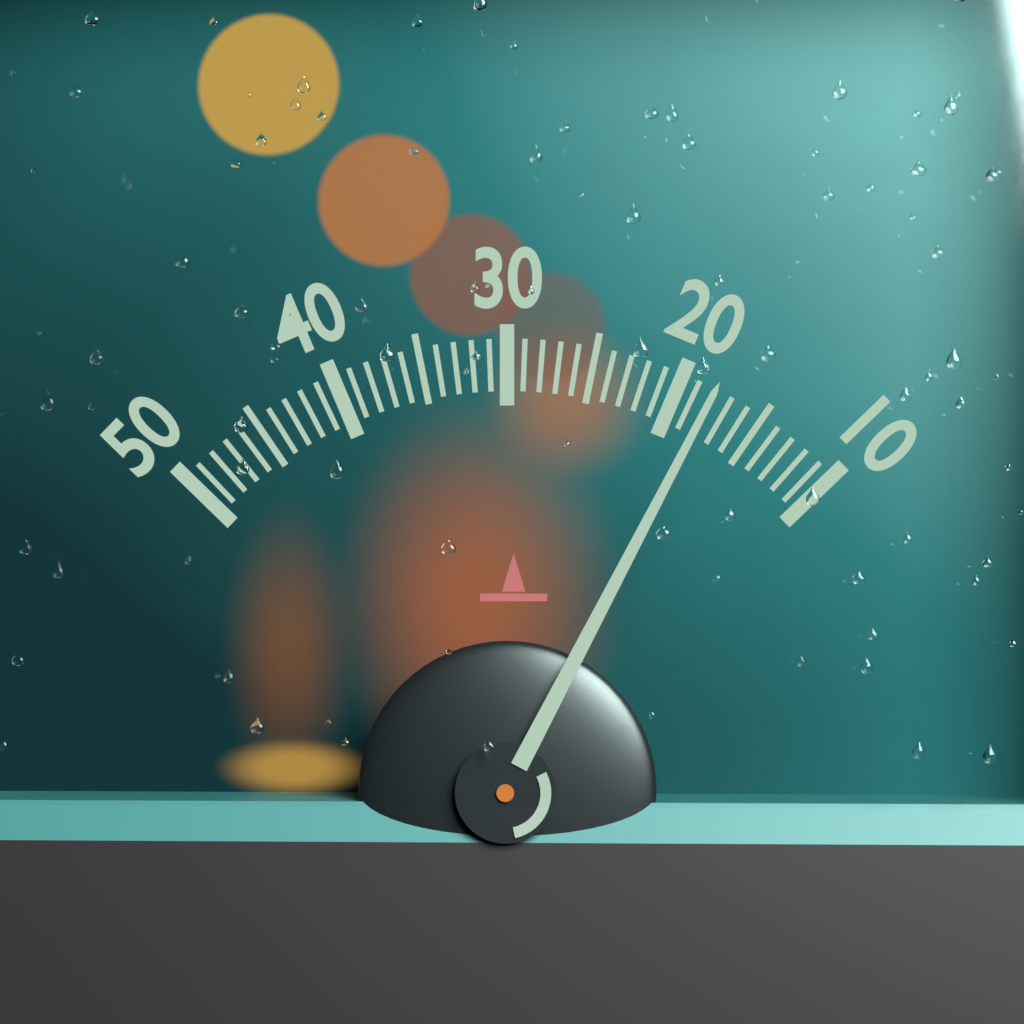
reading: 18 (no unit)
